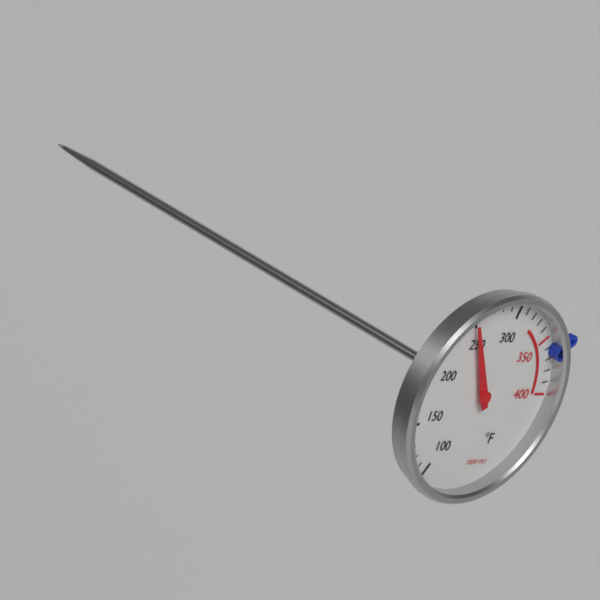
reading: 250 °F
